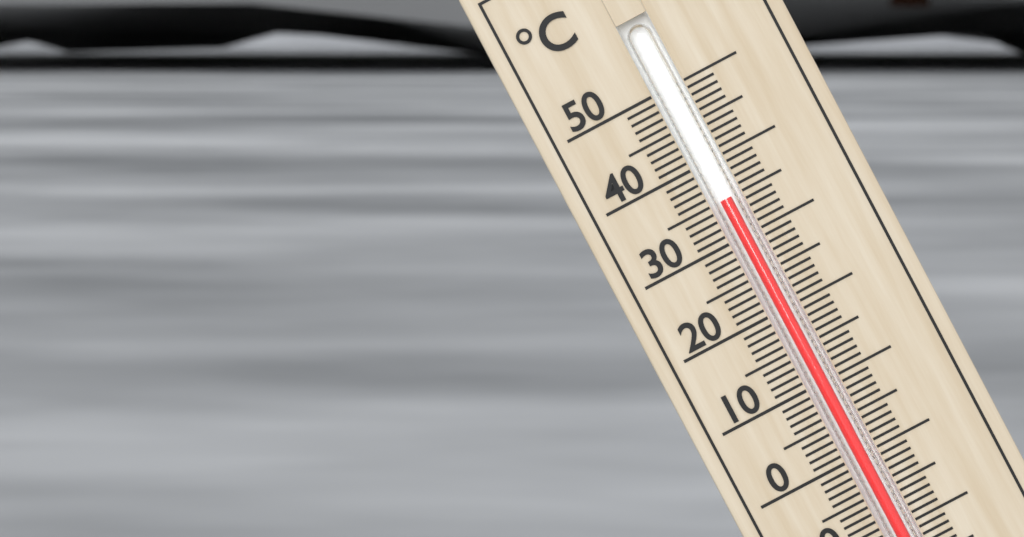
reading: 35 °C
